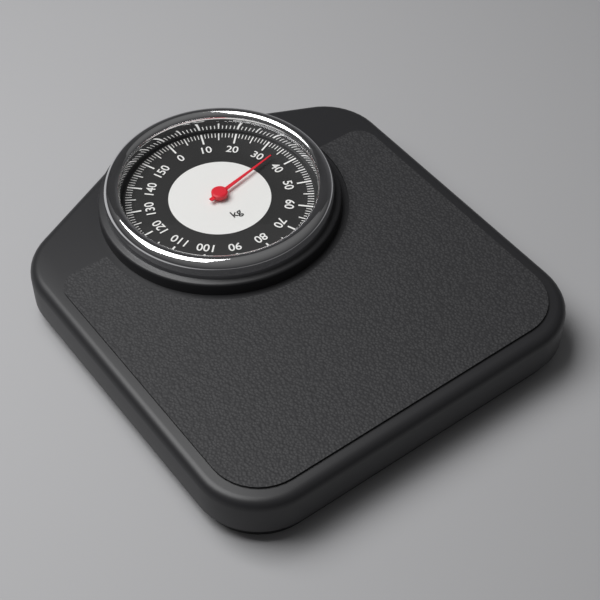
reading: 35 kg
